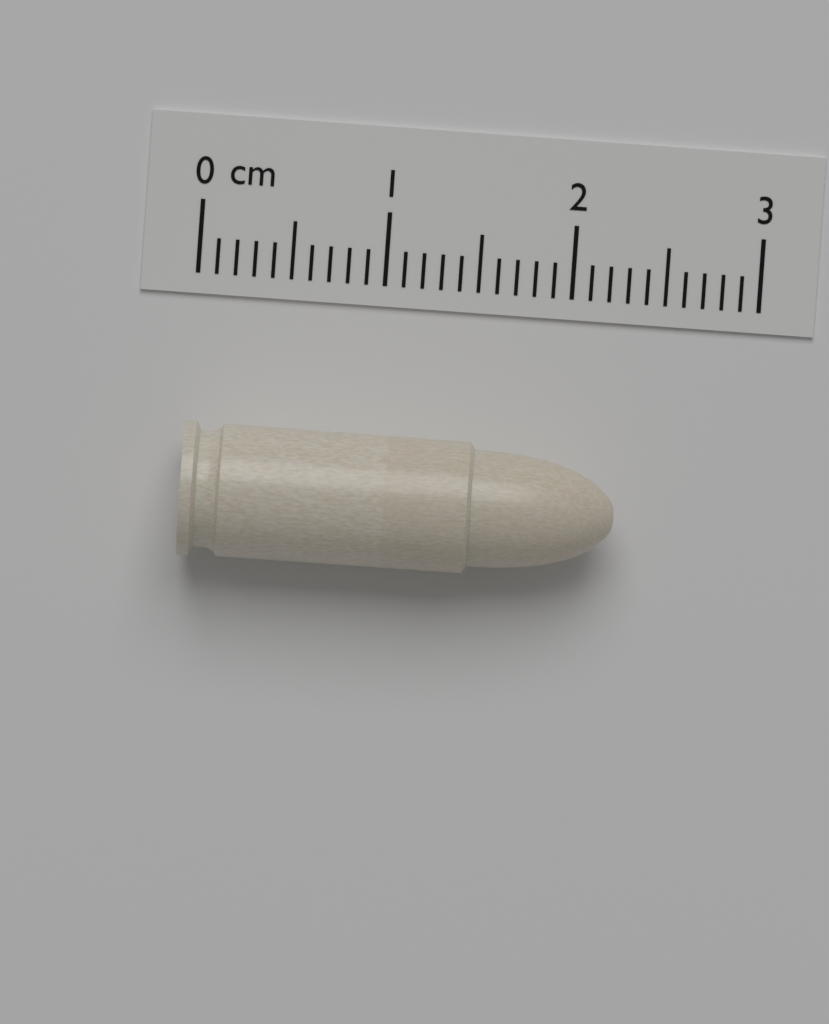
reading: 2.3 cm
